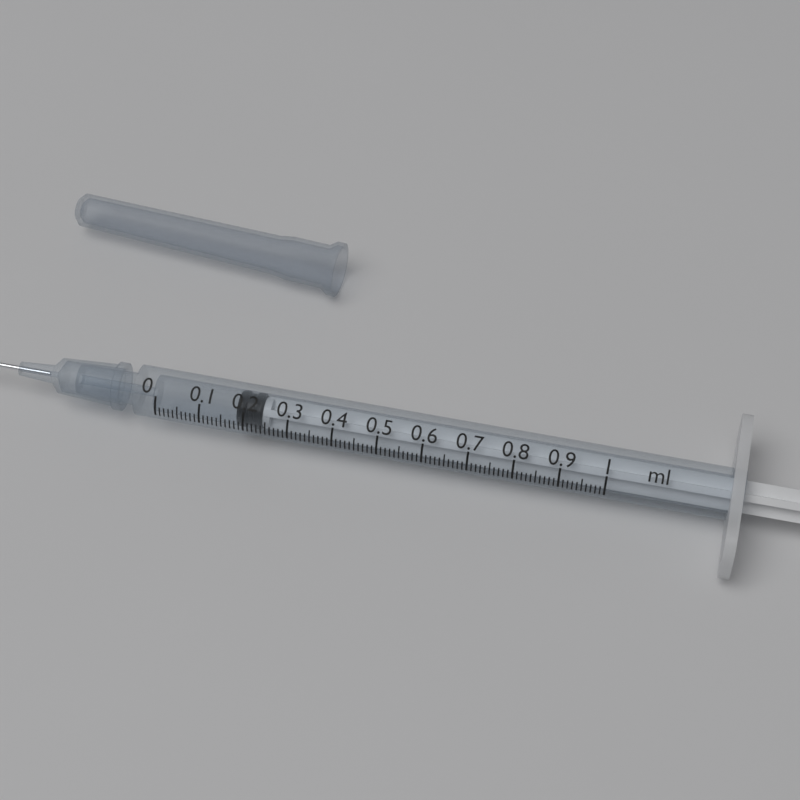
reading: 0.18 ml
